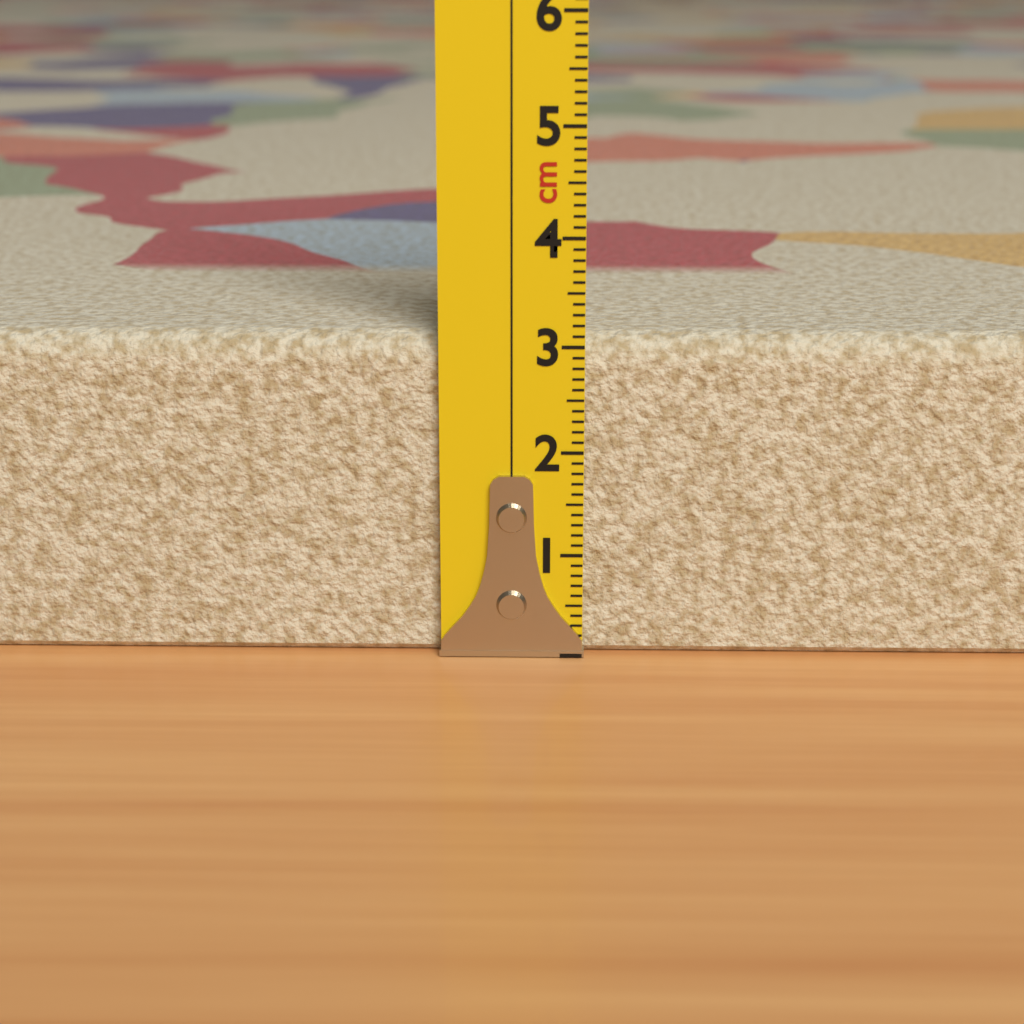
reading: 3.1 cm
